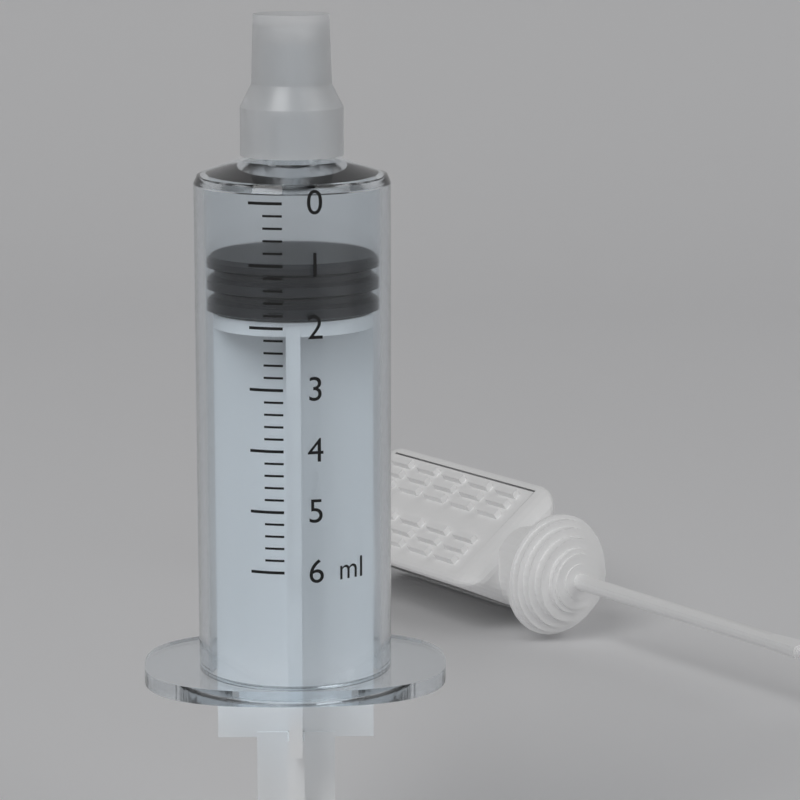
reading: 1.0 ml
